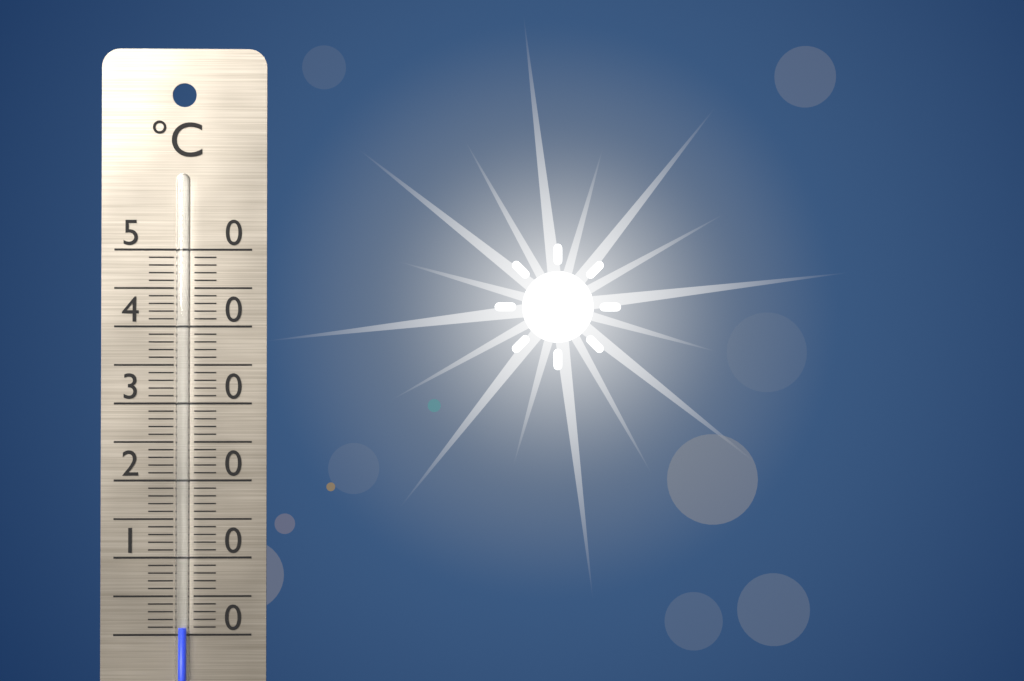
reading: 1 °C
